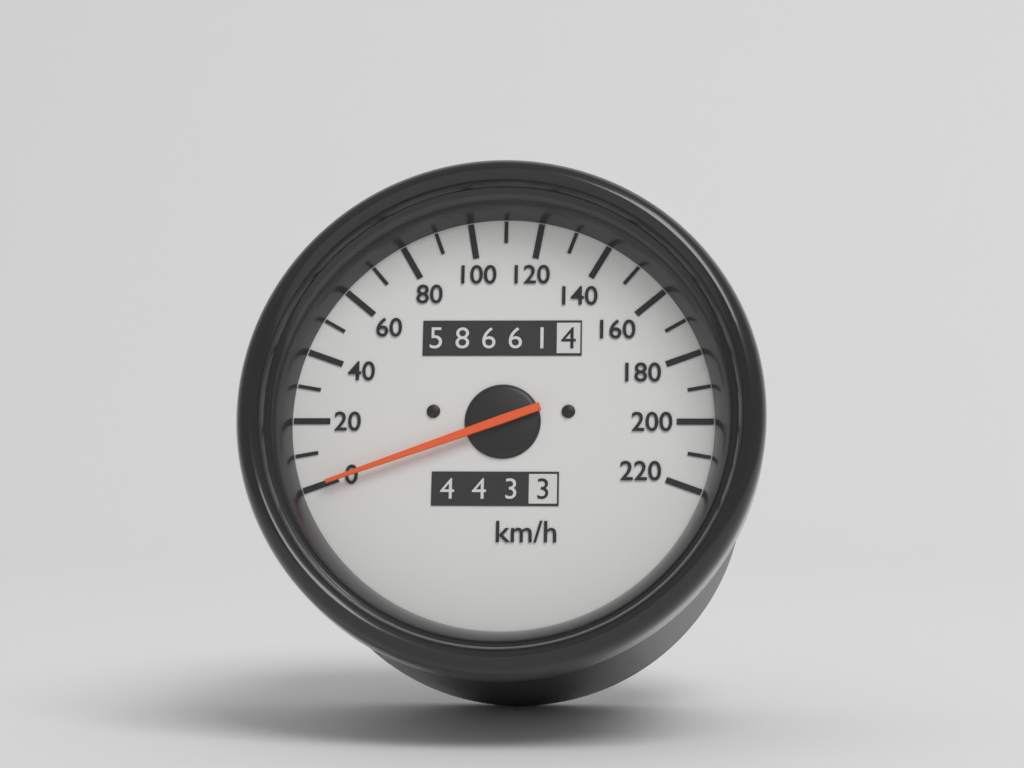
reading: 0 km/h
